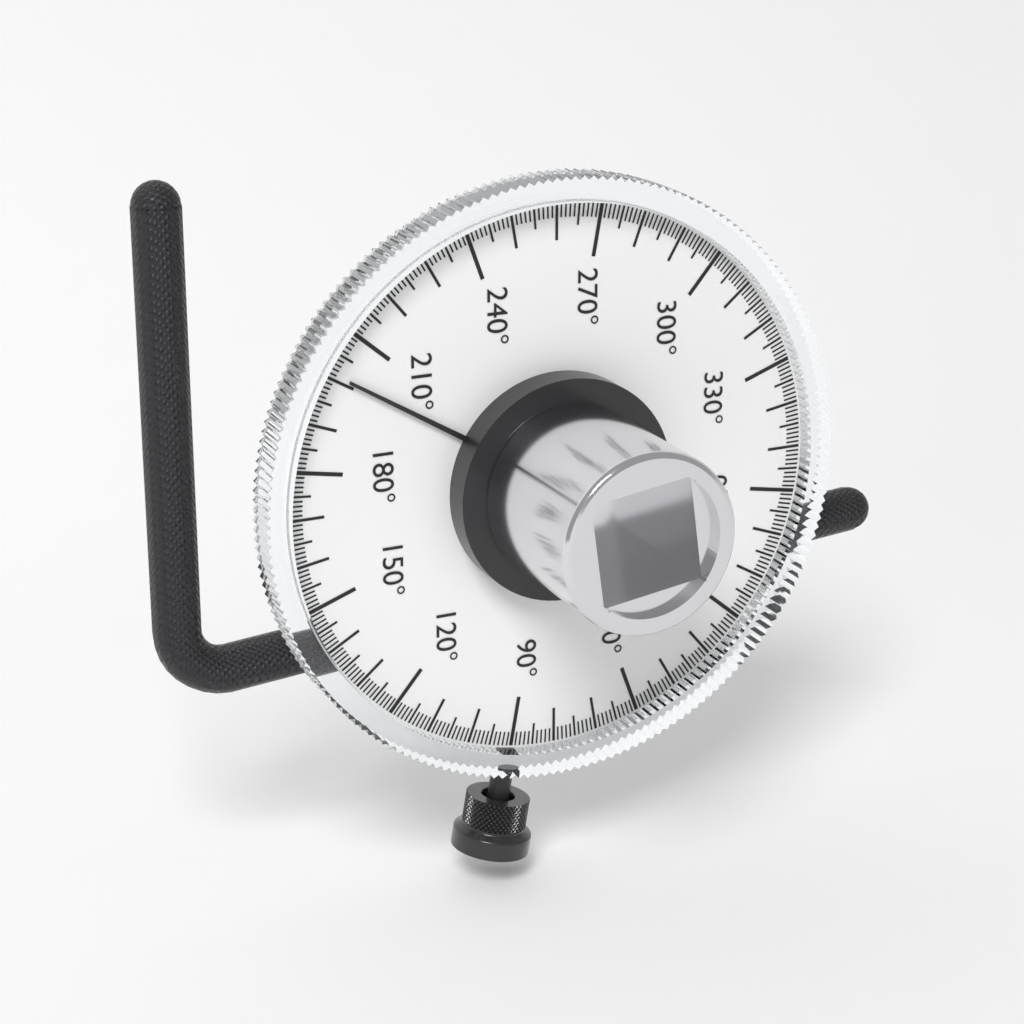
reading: 201 °
